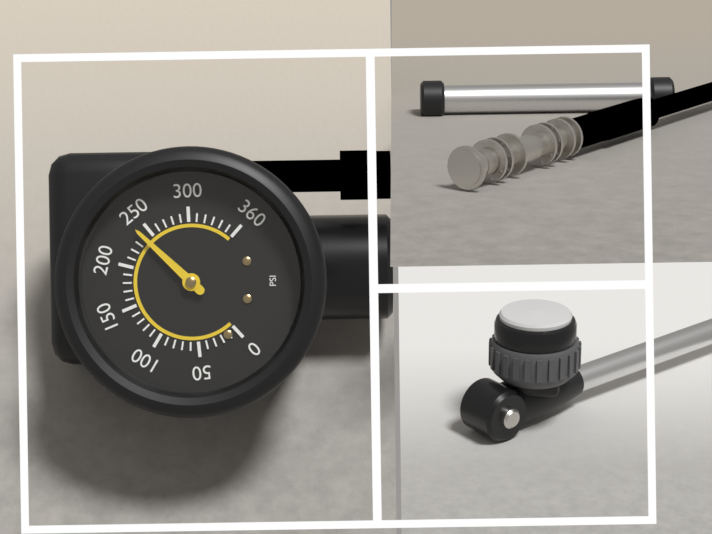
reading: 240 psi
